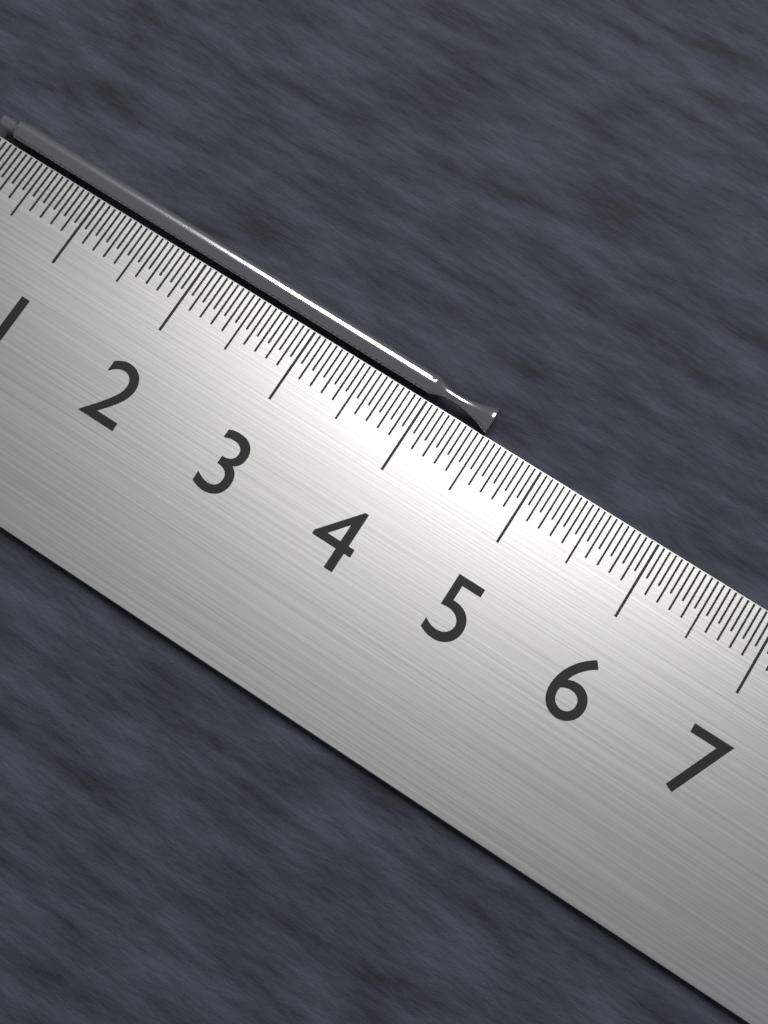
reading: 4.50 cm
